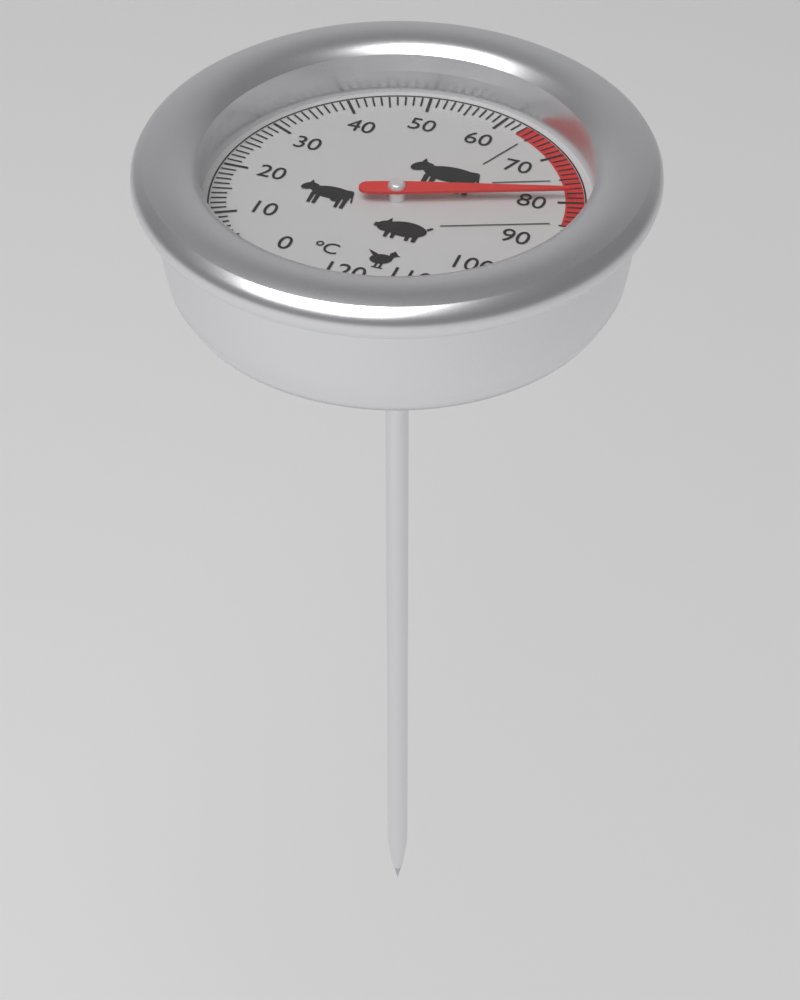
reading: 79 °C
